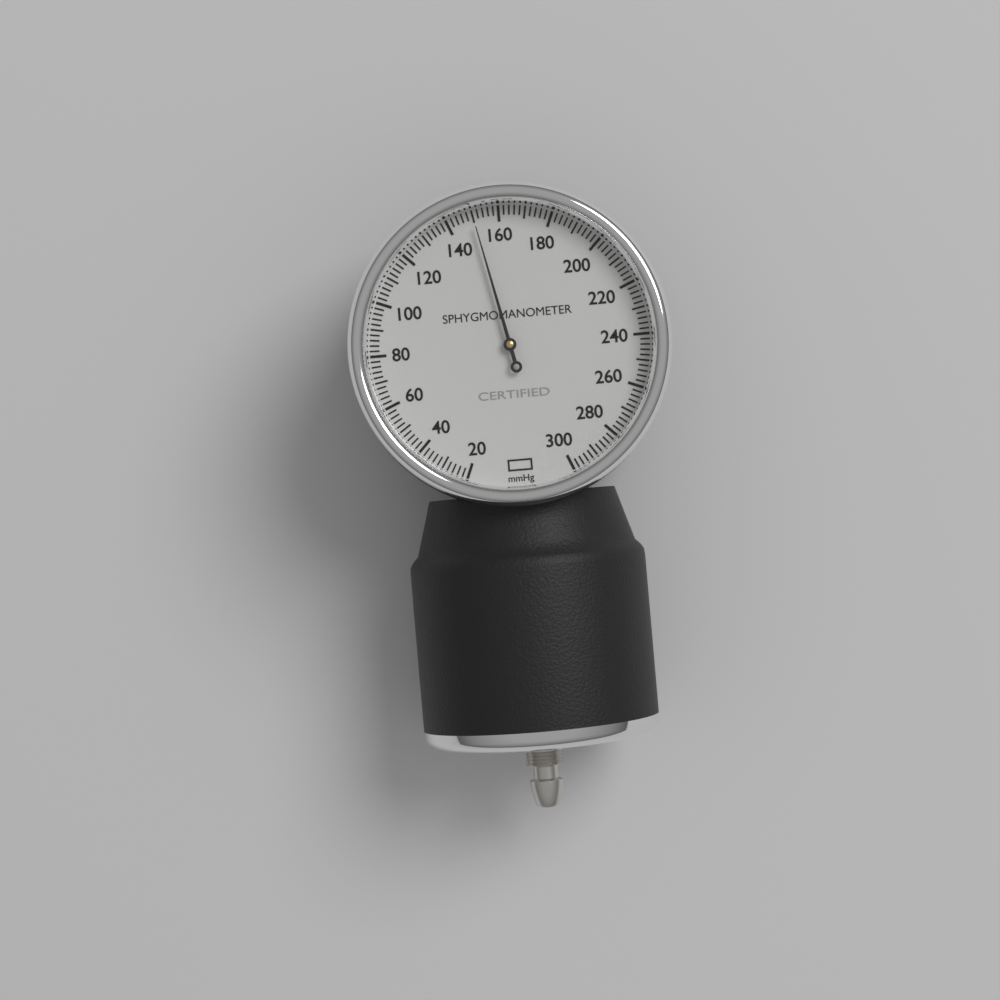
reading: 150 mmHg
